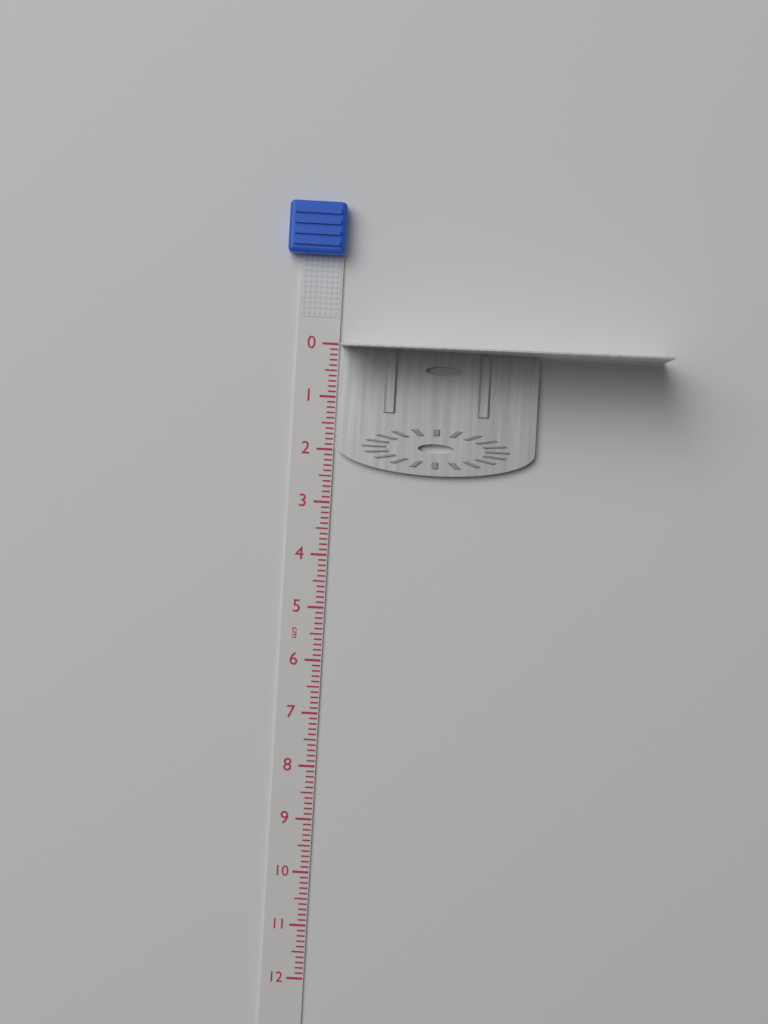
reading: 2.4 cm
